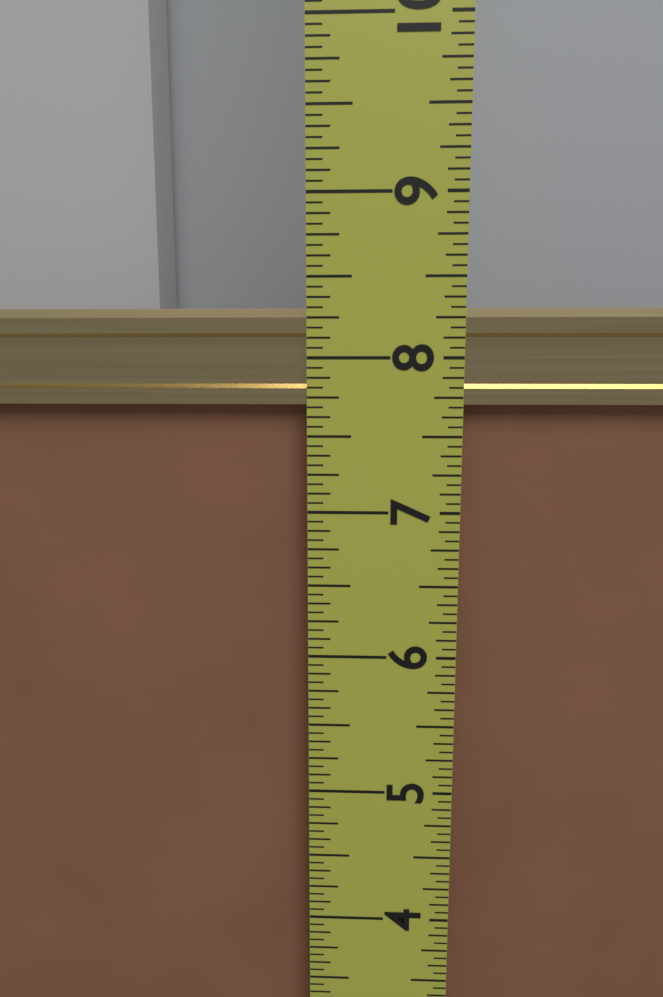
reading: 8.3125 in
